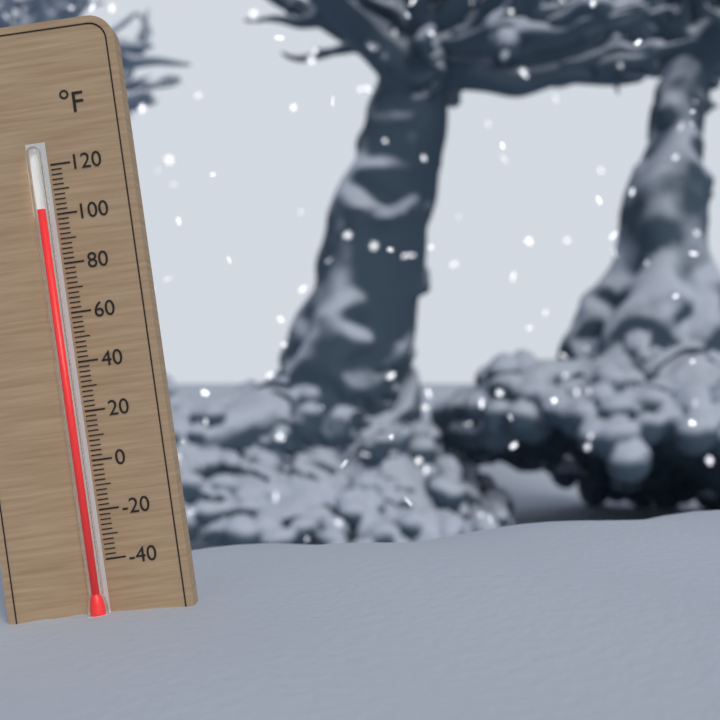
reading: 102 °F
